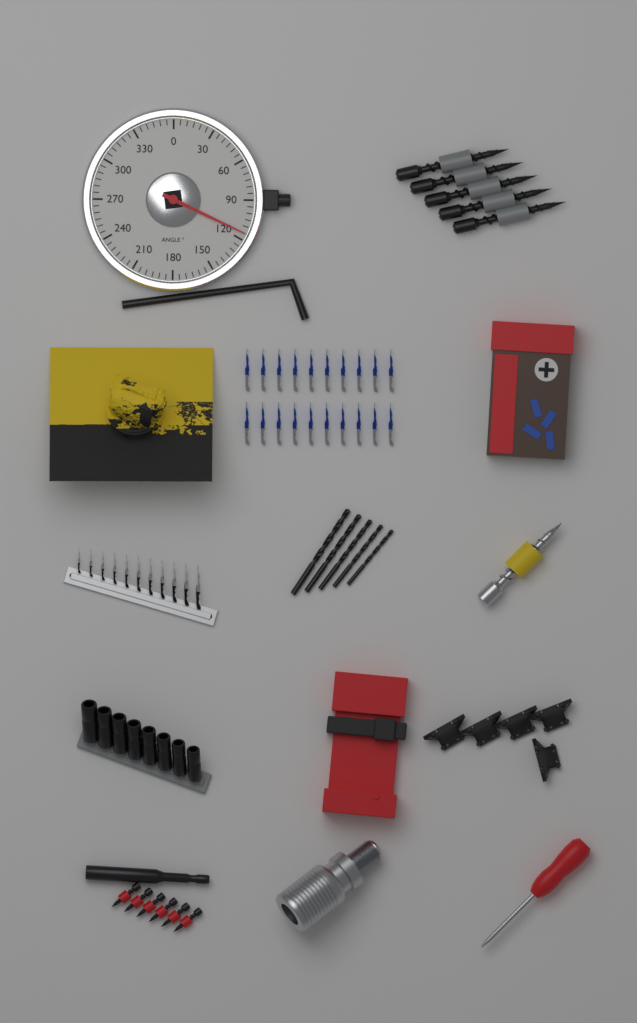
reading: 115 °
